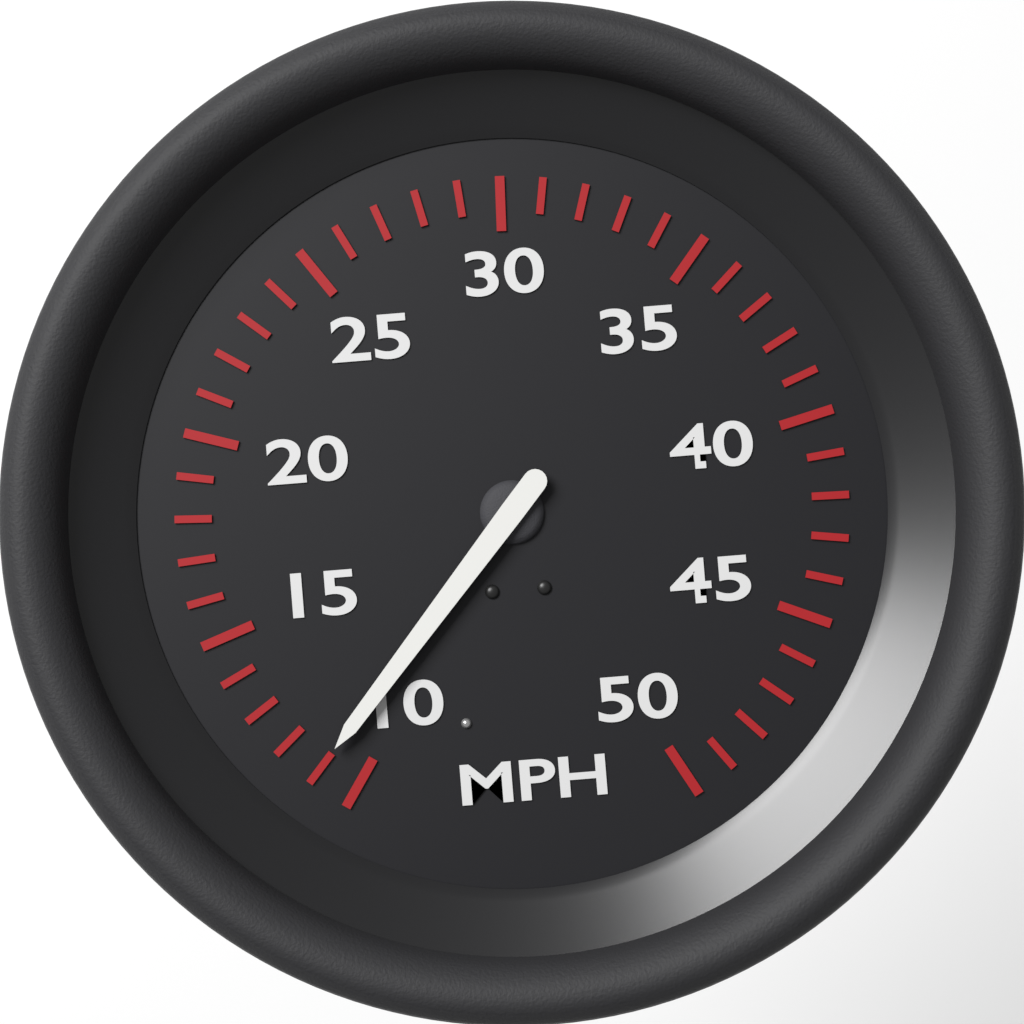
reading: 11 MPH
